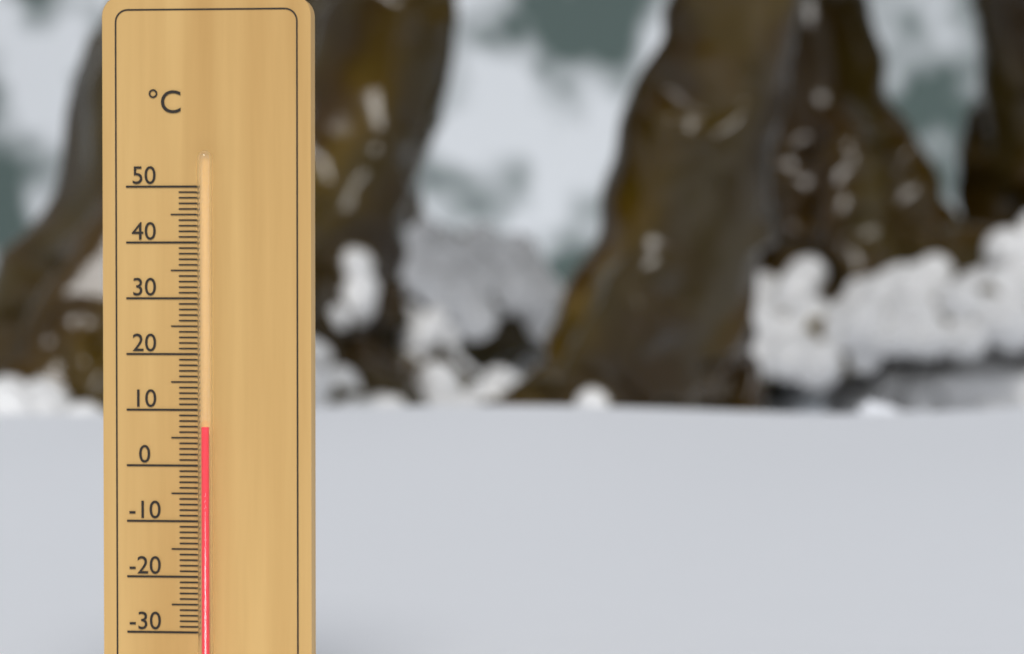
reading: 7 °C
